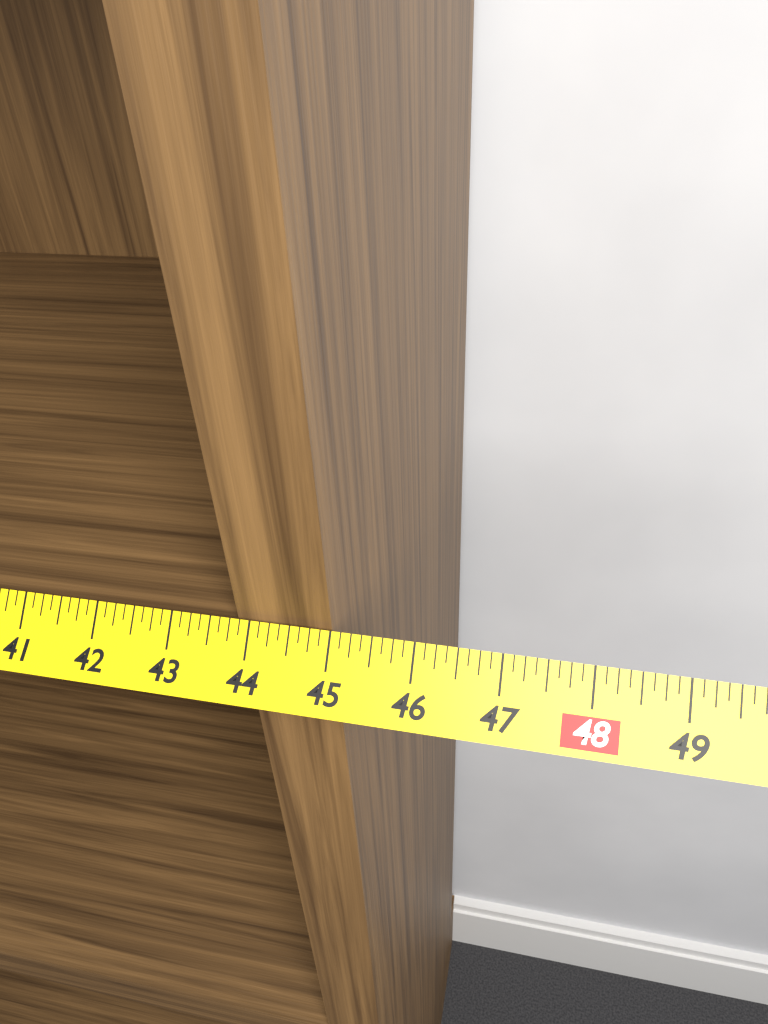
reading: 45.000 in
